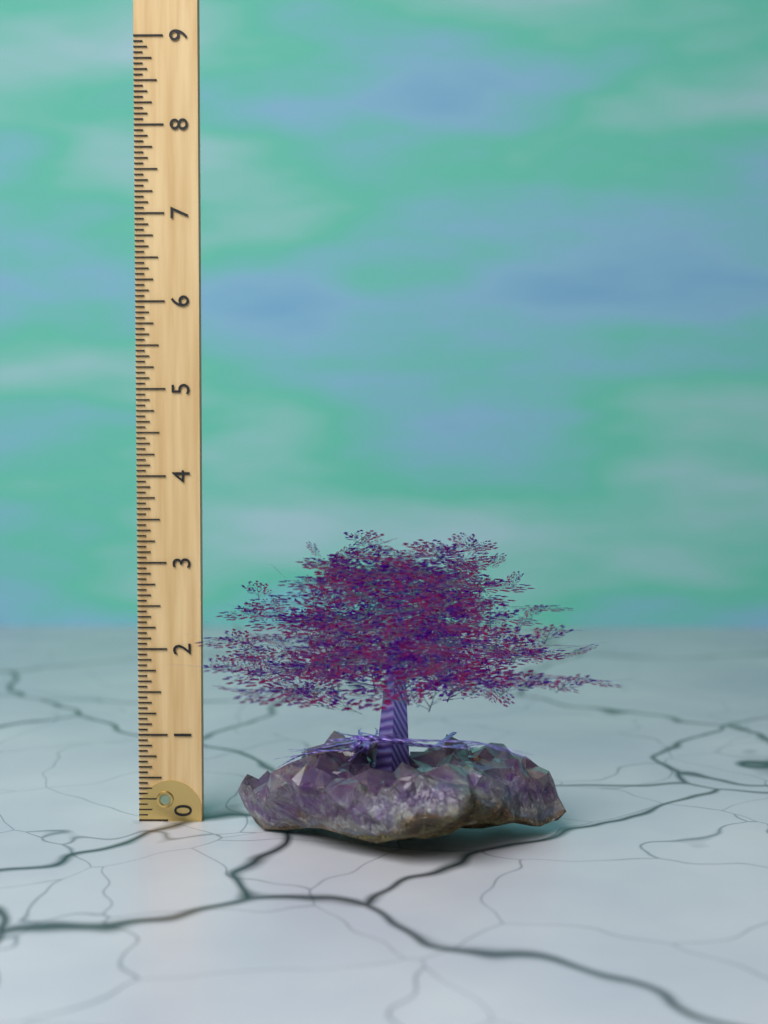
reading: 3.4375 (no unit)
